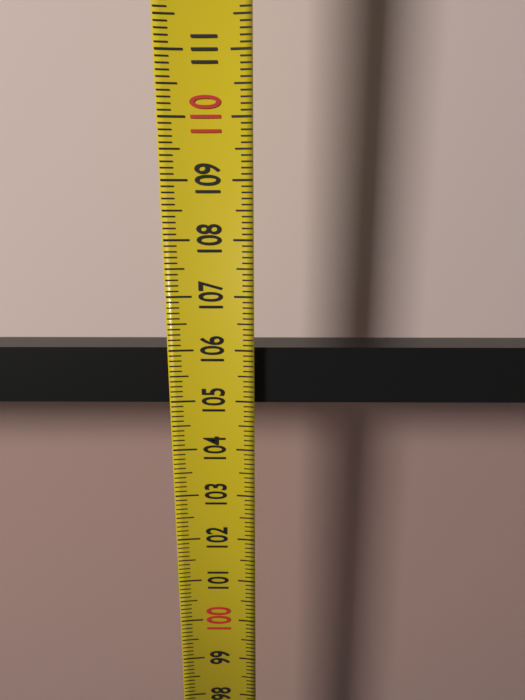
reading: 106.0 (no unit)
